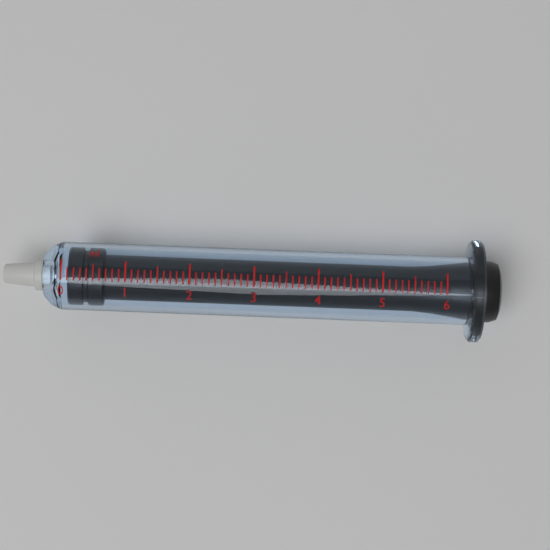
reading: 0.1 ml
